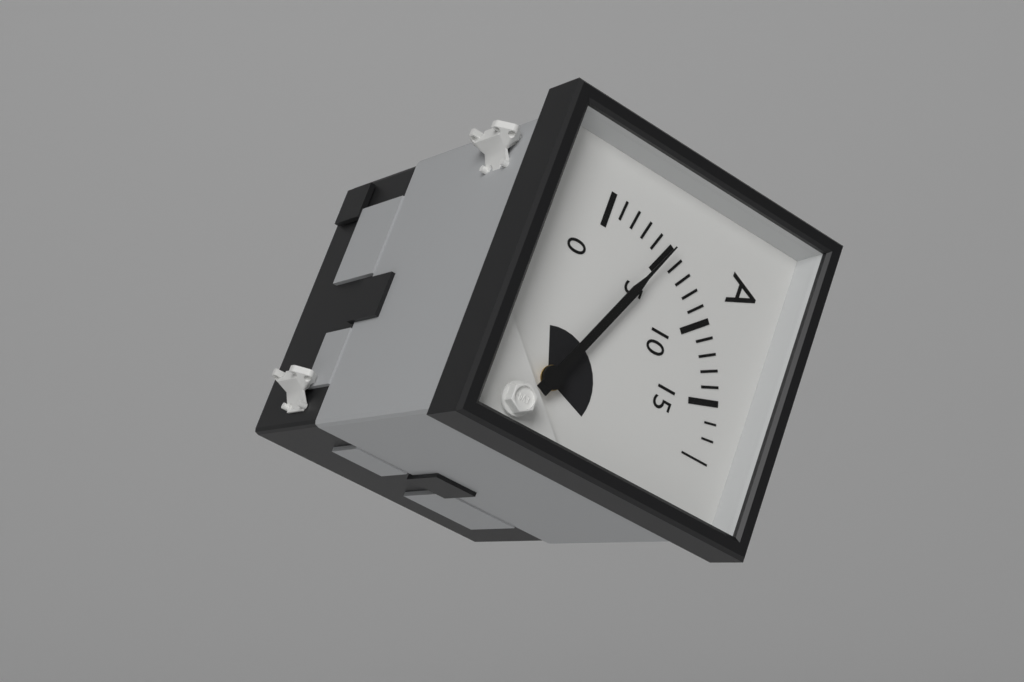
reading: 5 A
